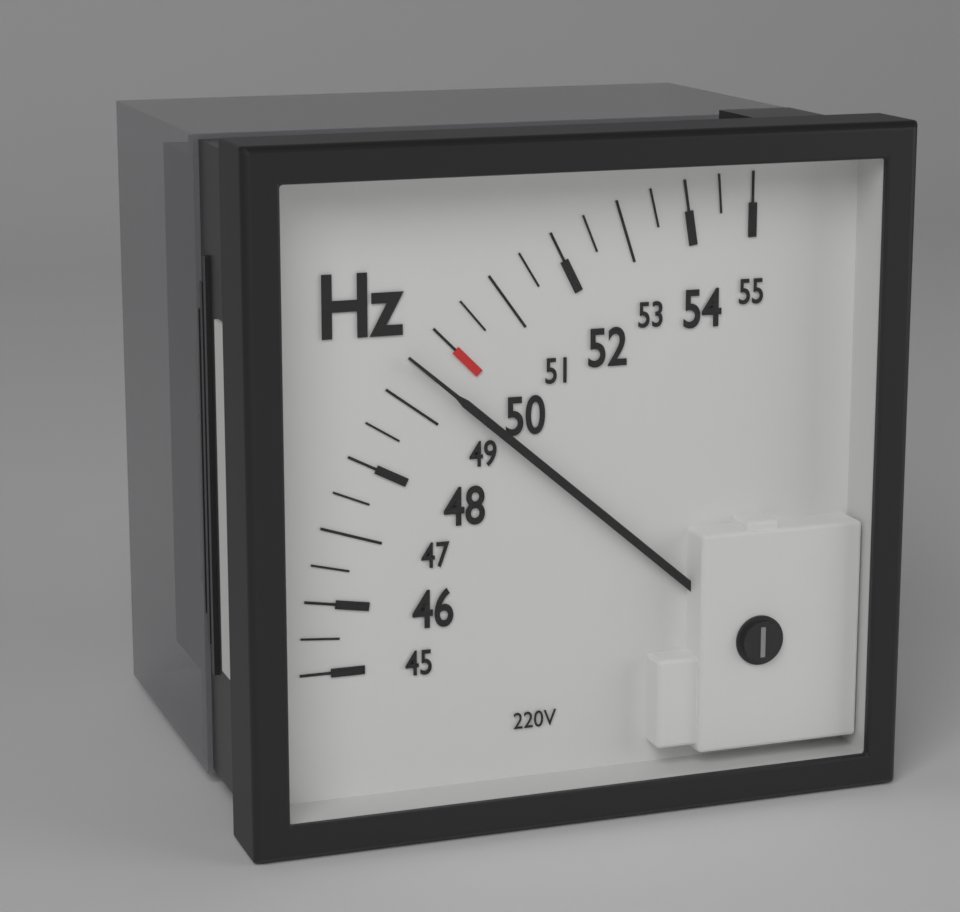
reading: 49.5 Hz
